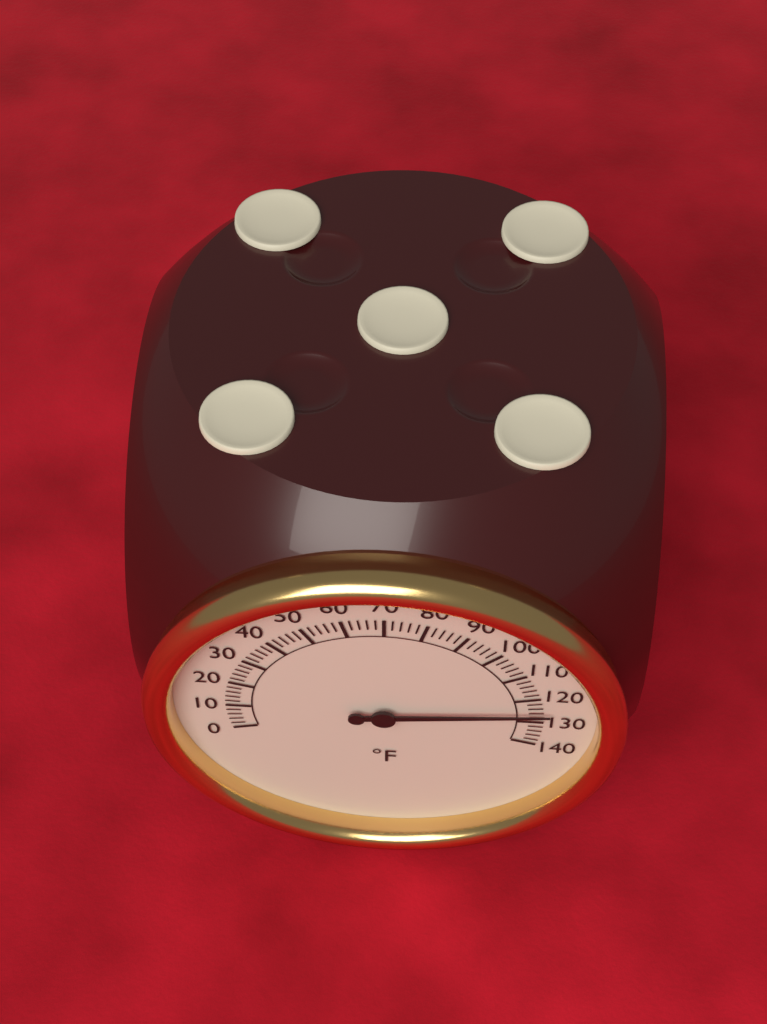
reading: 126 °F
